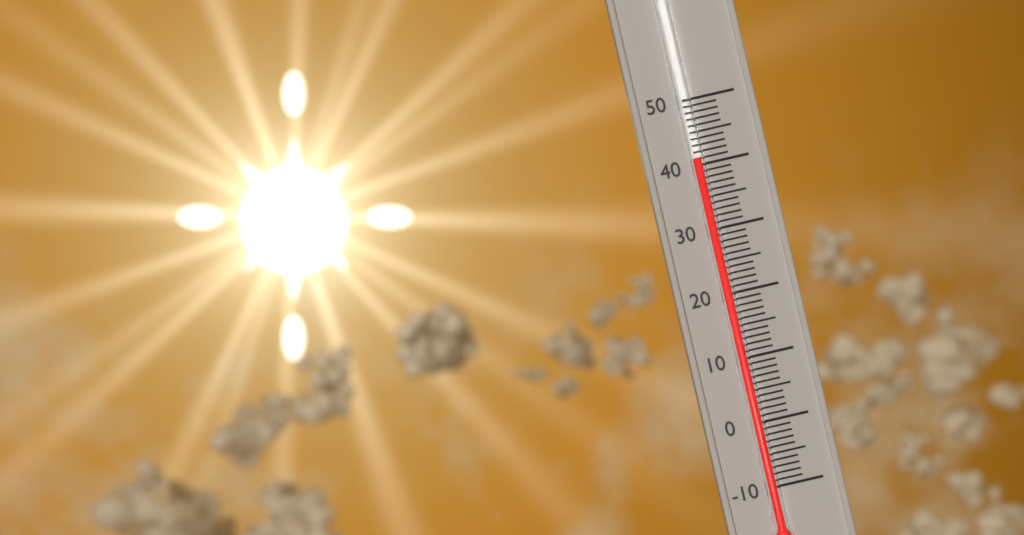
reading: 41 (no unit)
